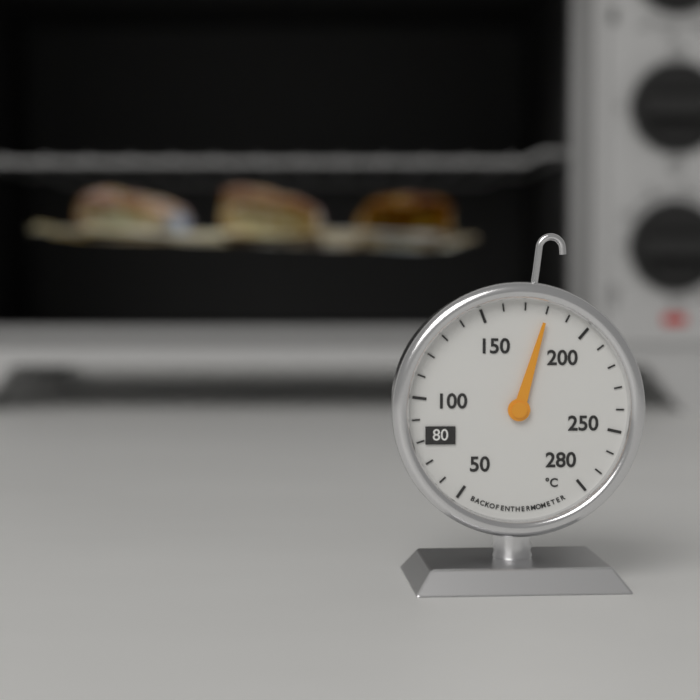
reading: 180 °C
